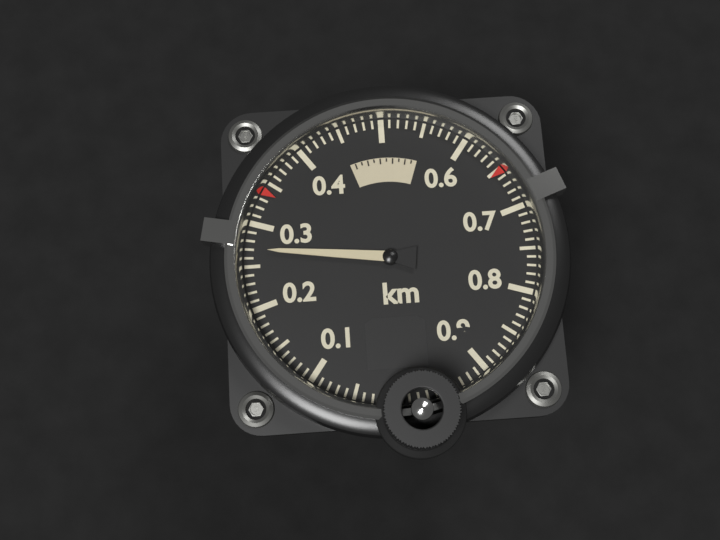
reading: 0.27 km
